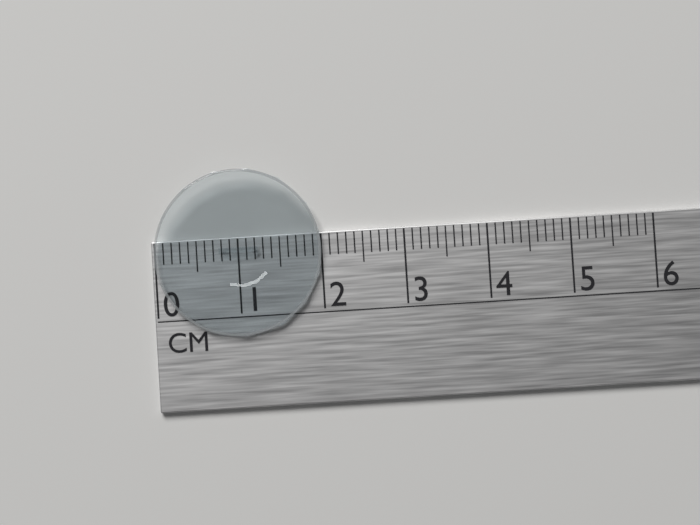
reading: 2.0 cm
